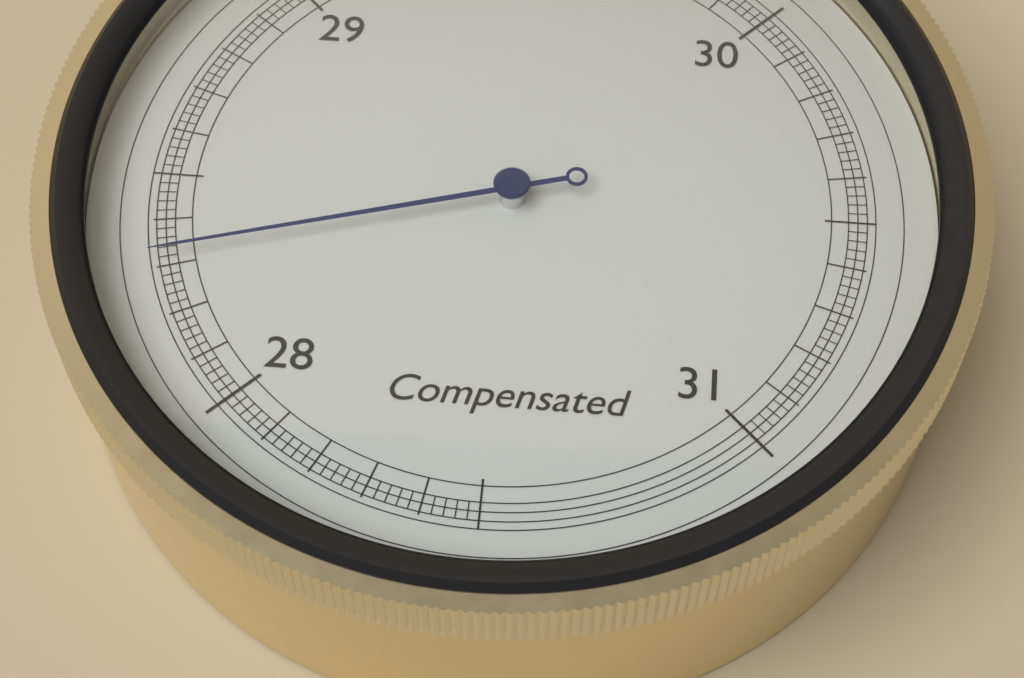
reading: 28.32 inHg
